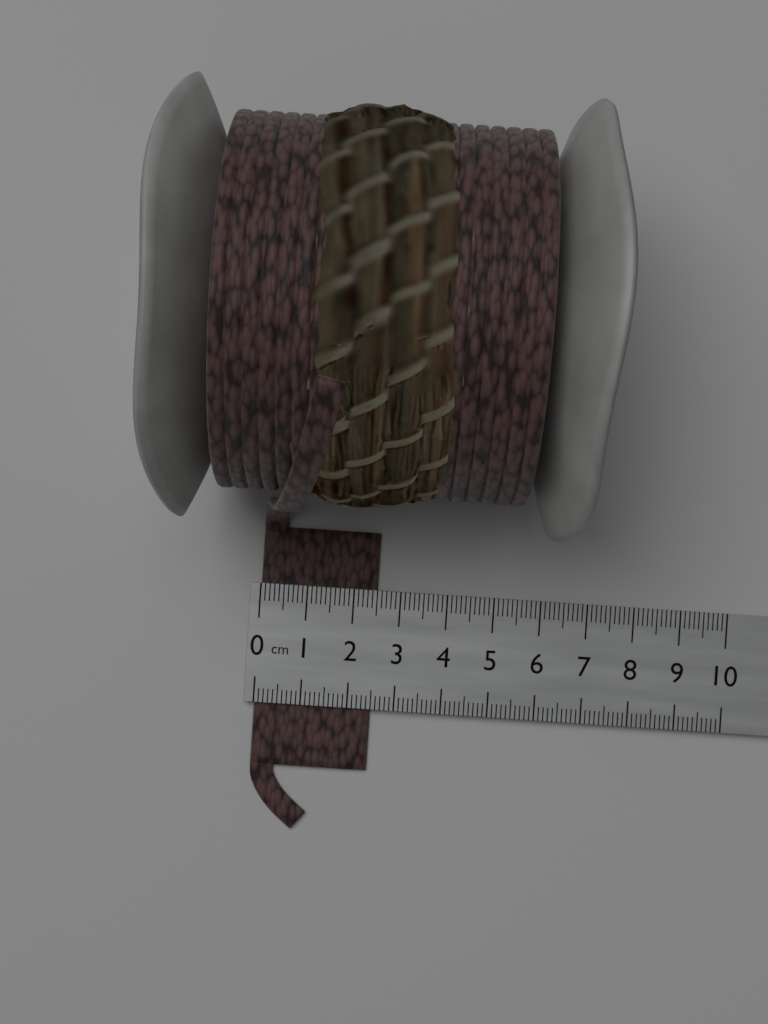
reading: 2.5 cm
